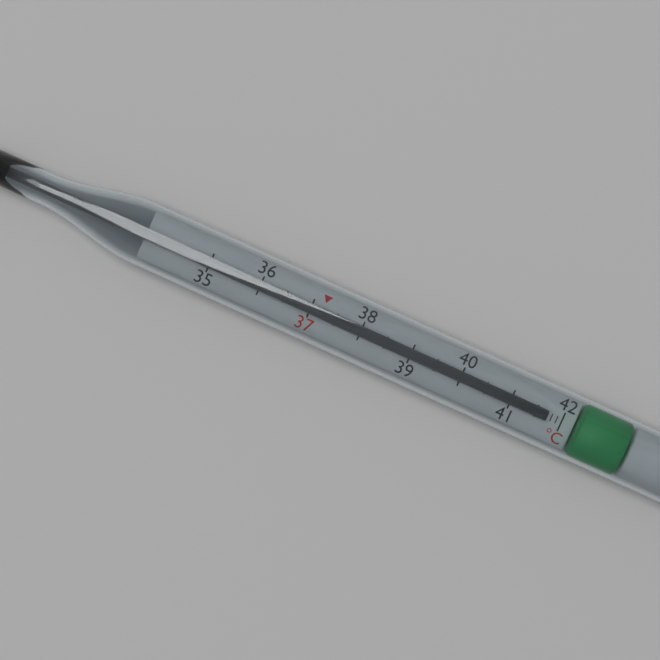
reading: 41.7 °C
